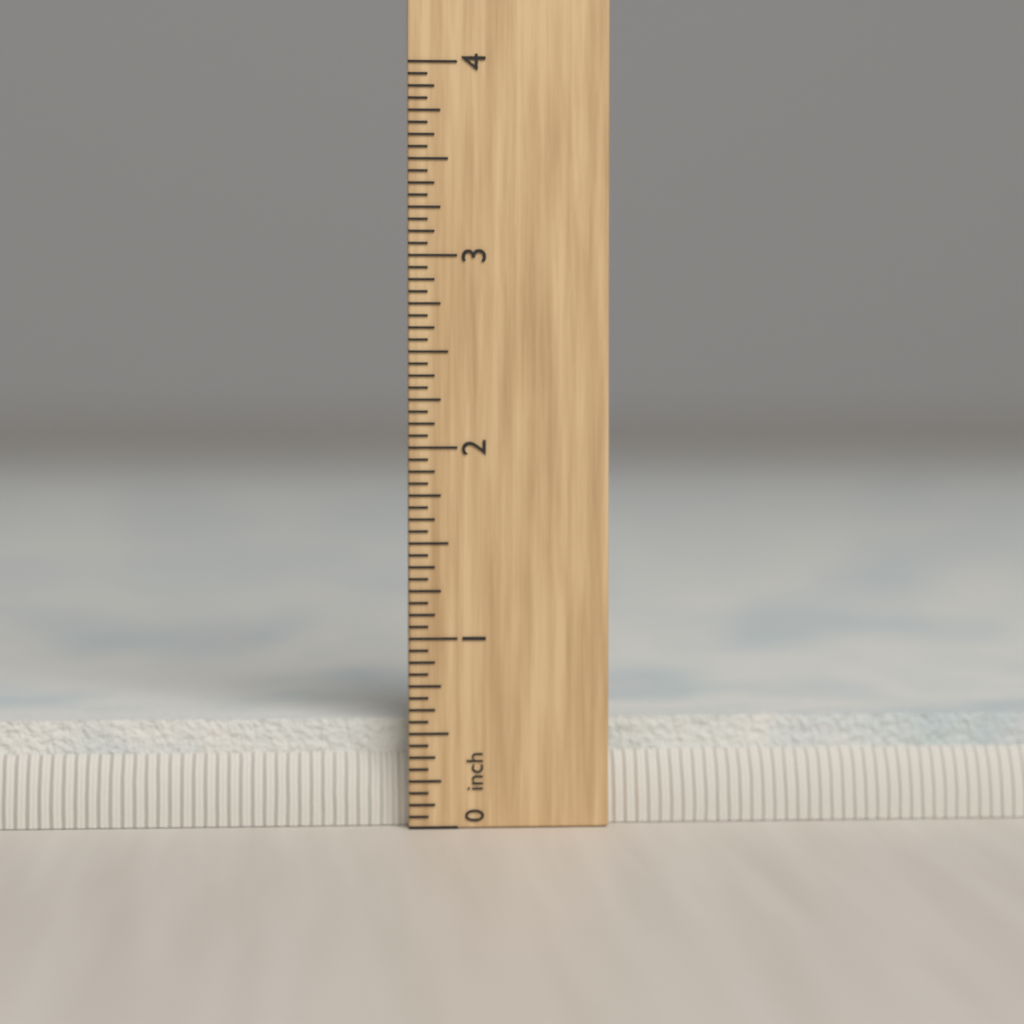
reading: 0.5625 in
